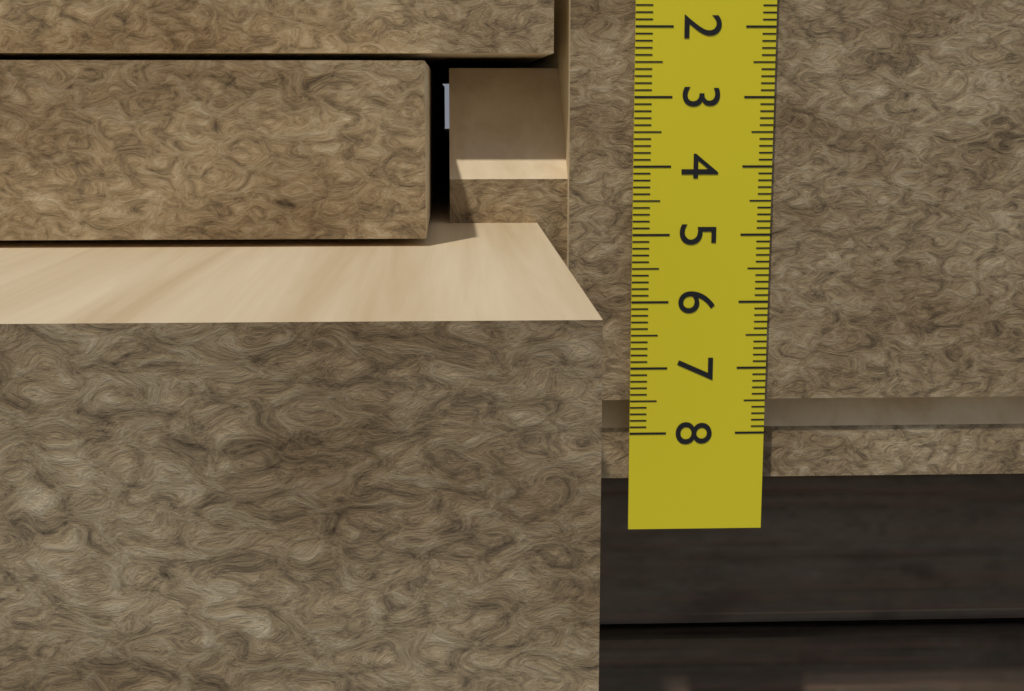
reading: 7.5 cm
